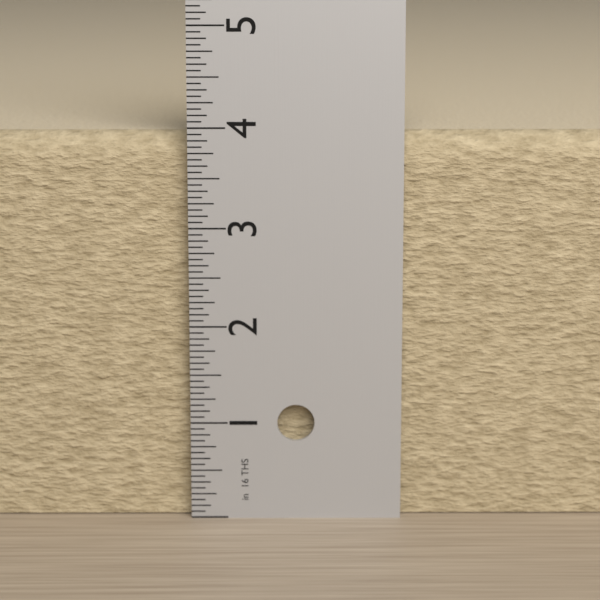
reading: 3.9375 in
